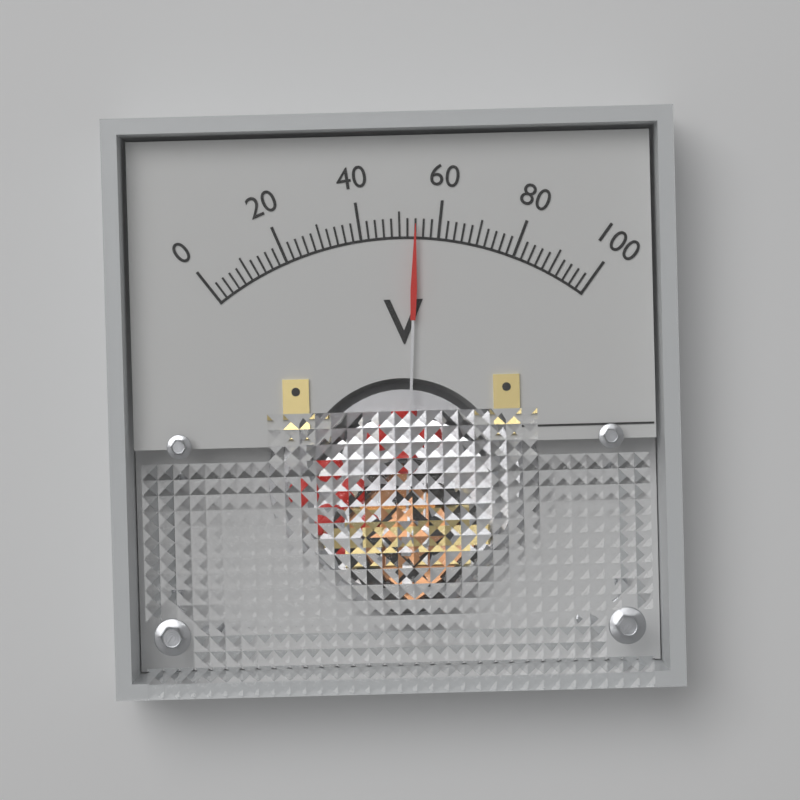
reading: 54 V
